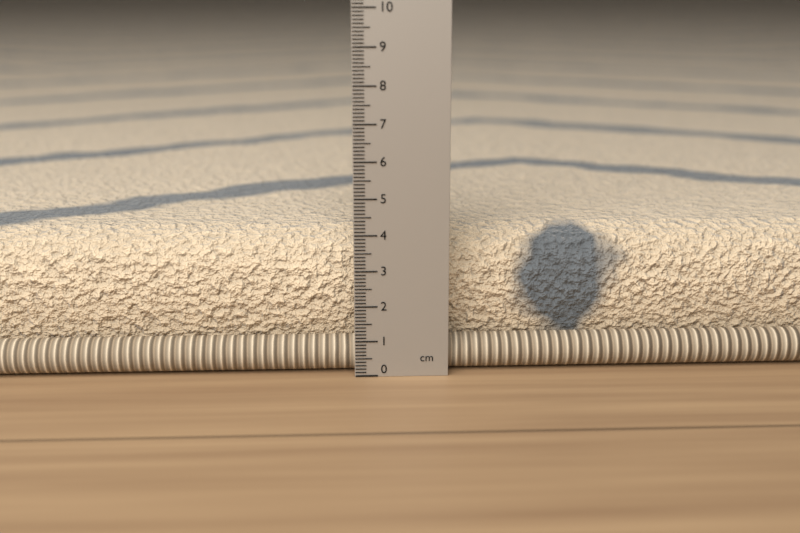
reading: 3.9 cm
